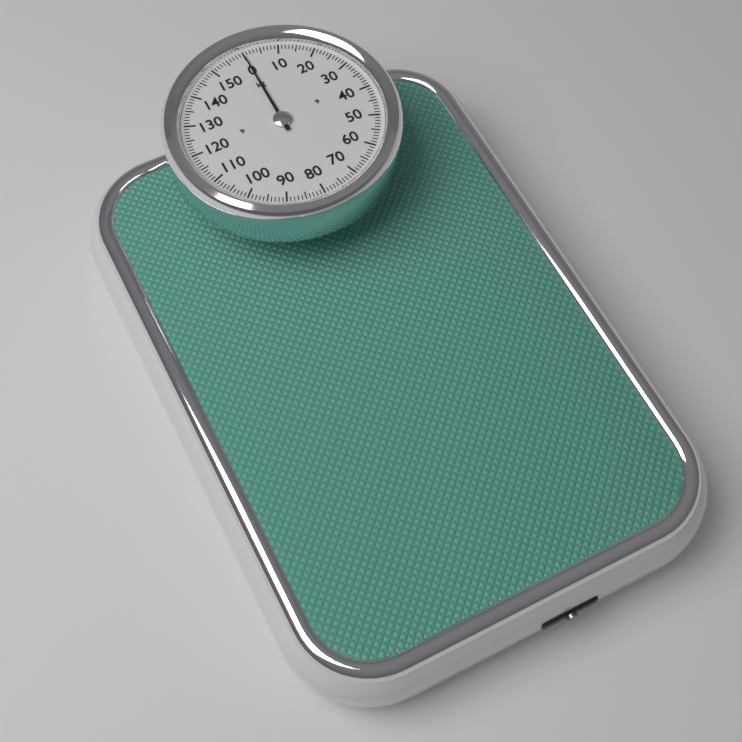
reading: 0 kg
